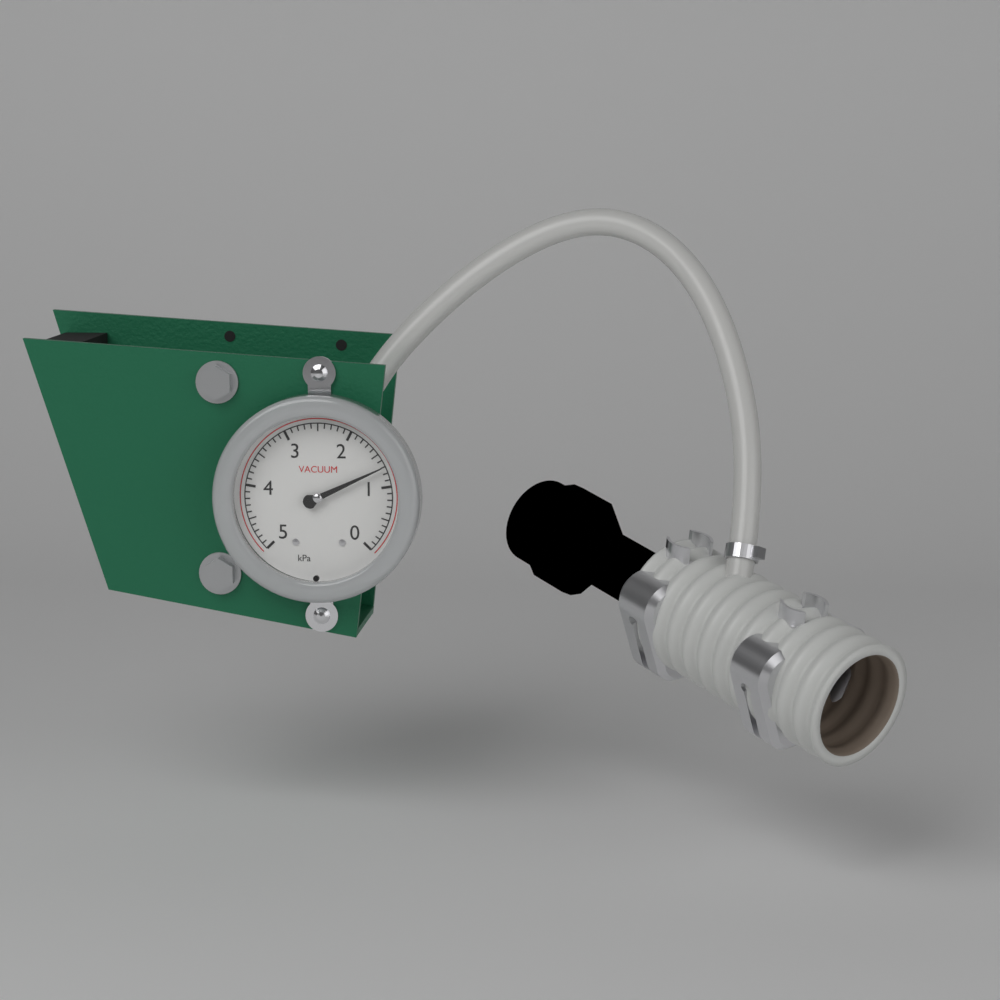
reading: 1.3 kPa
